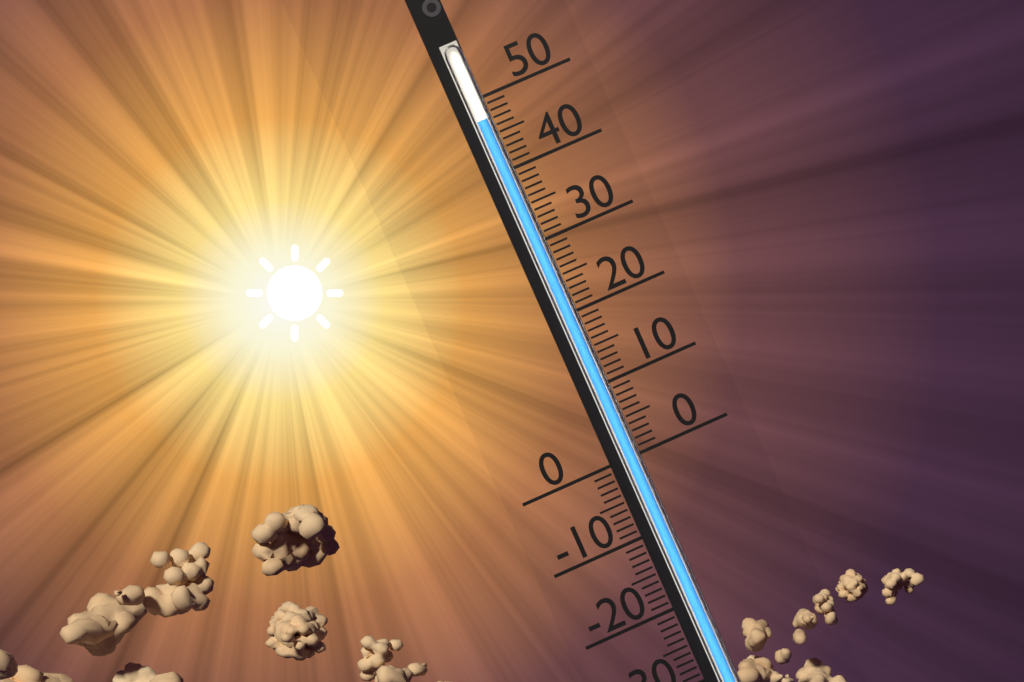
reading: 47 (no unit)
